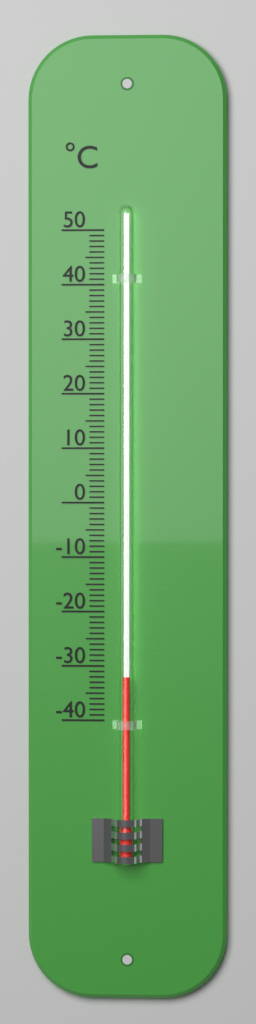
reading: -32 °C
